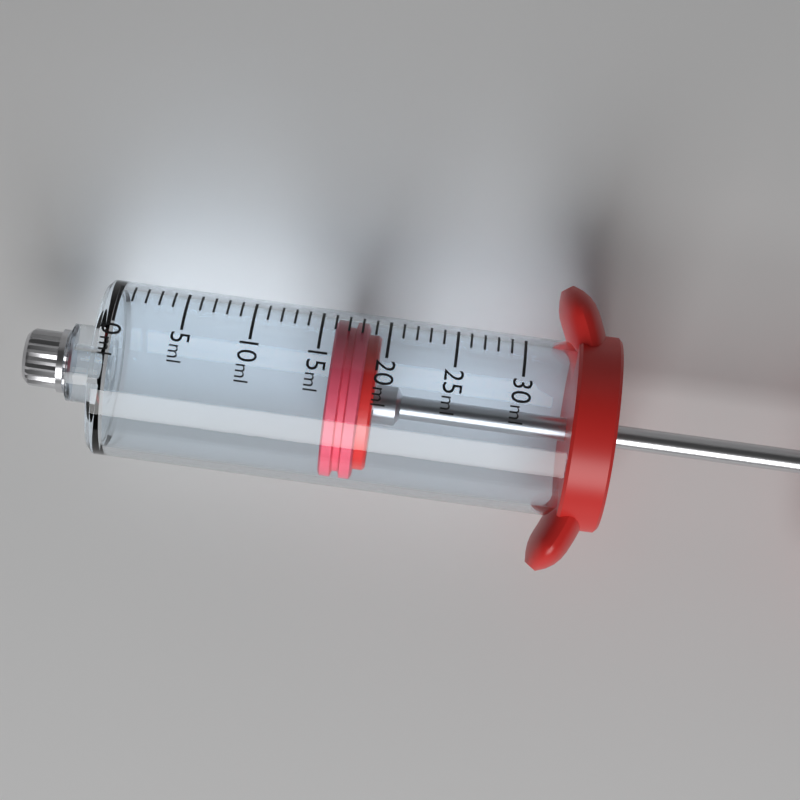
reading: 16 ml
